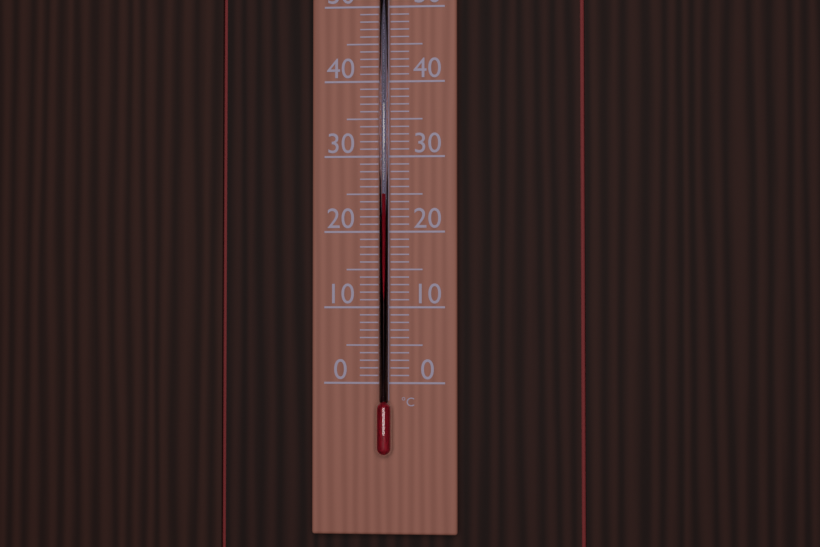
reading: 25 °C
